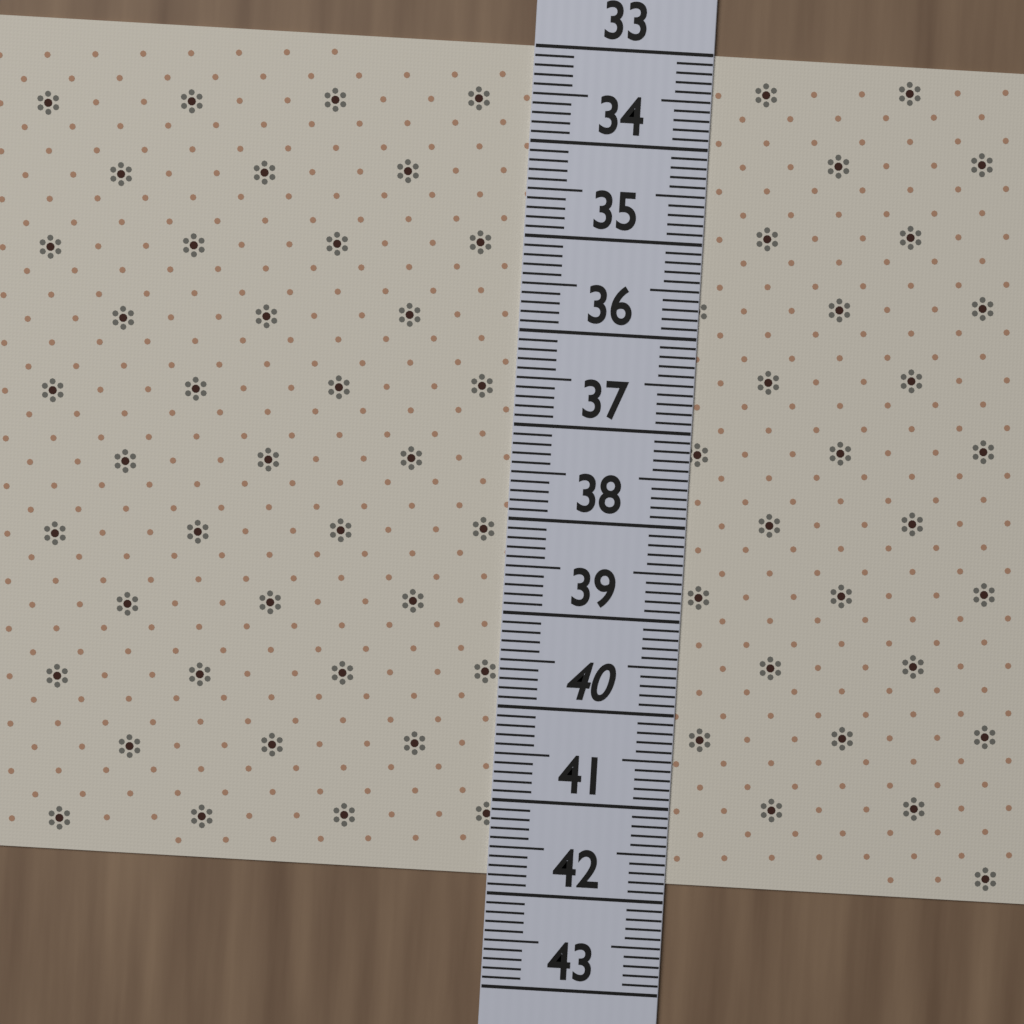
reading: 41.8 (no unit)
